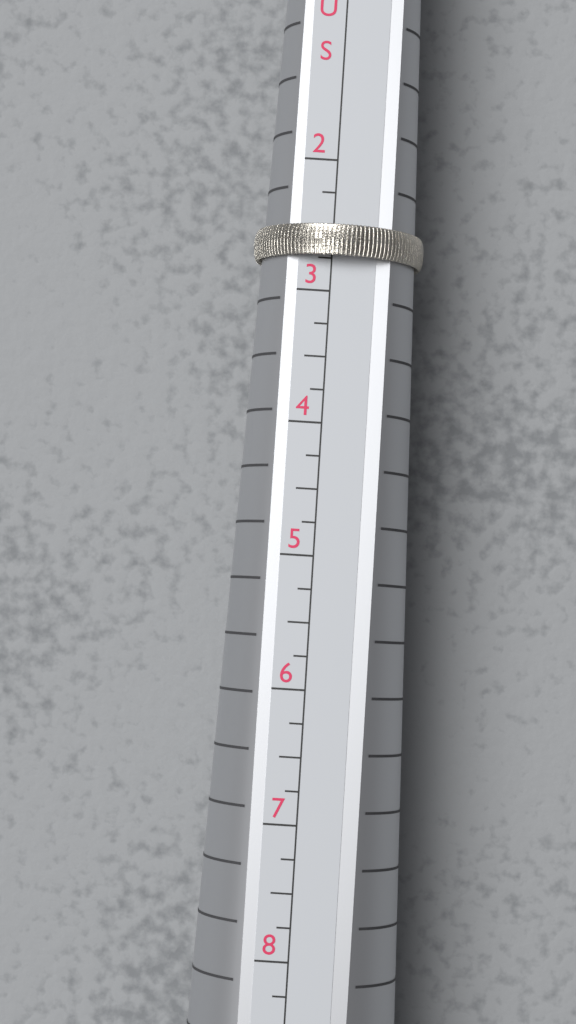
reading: 2.75 US
